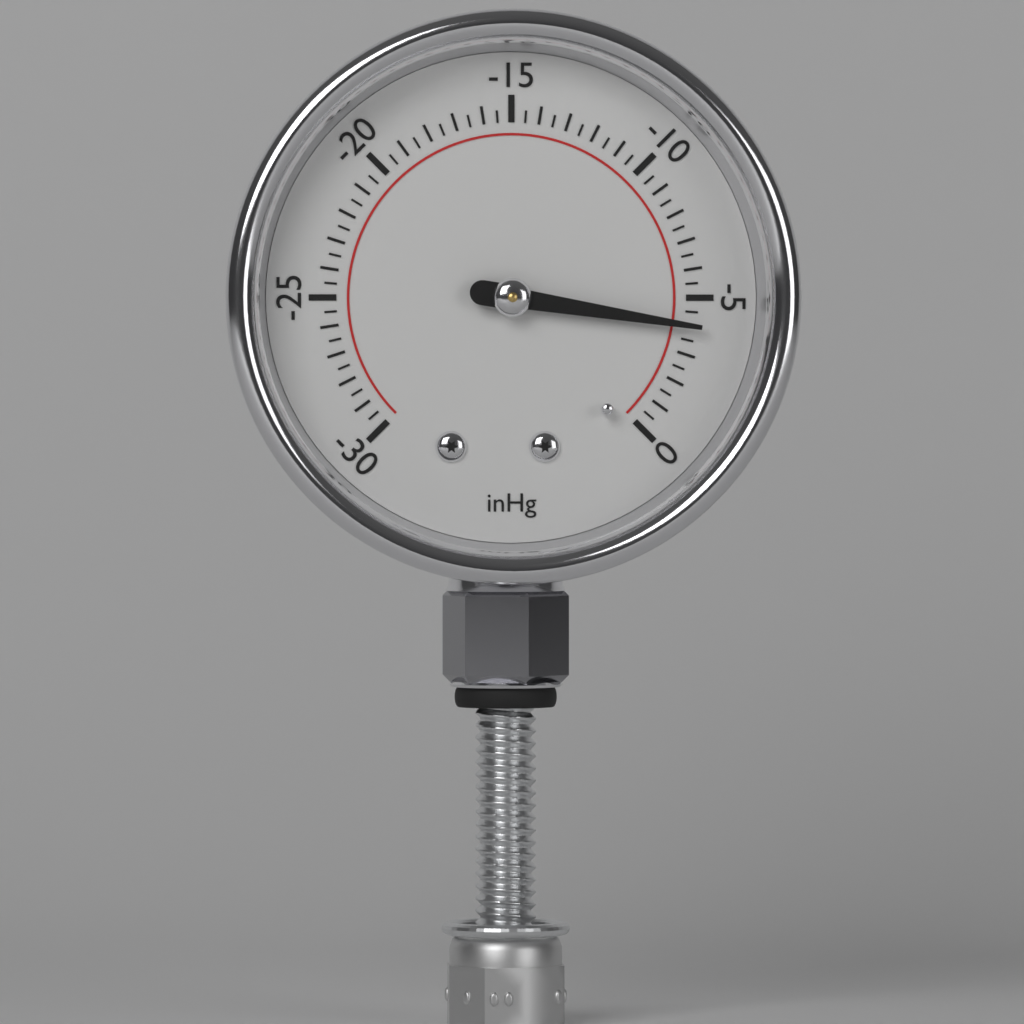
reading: -4.0 inHg
